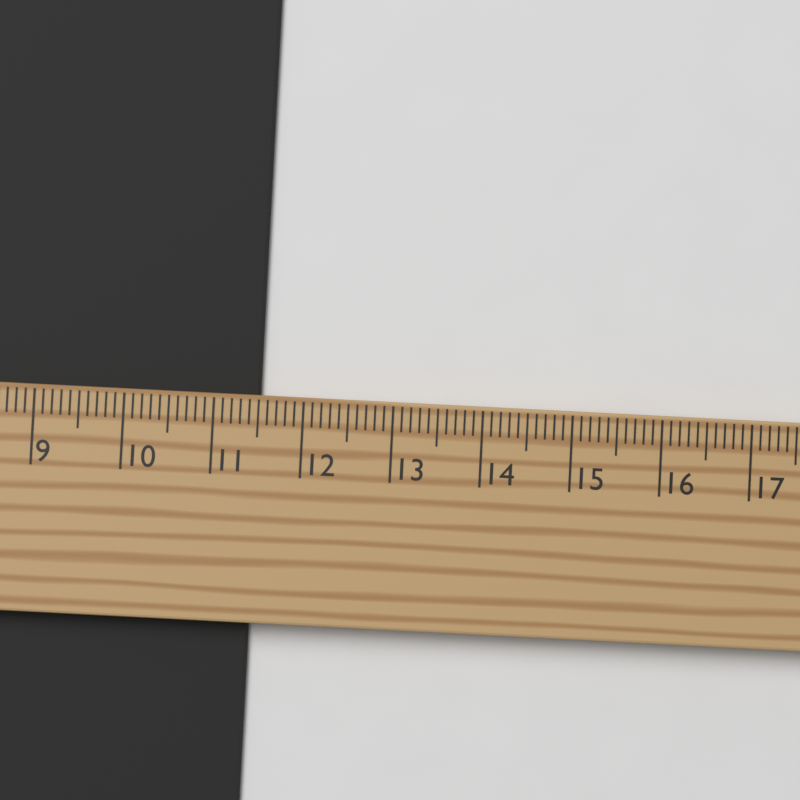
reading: 11.5 cm
